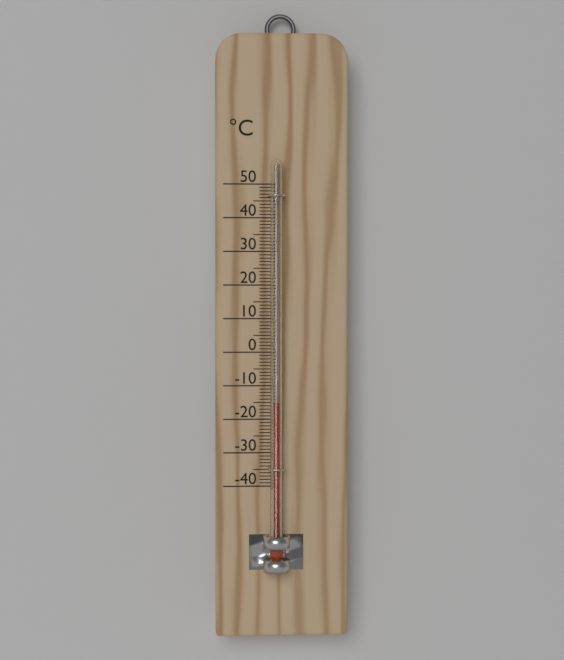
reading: -15 °C
